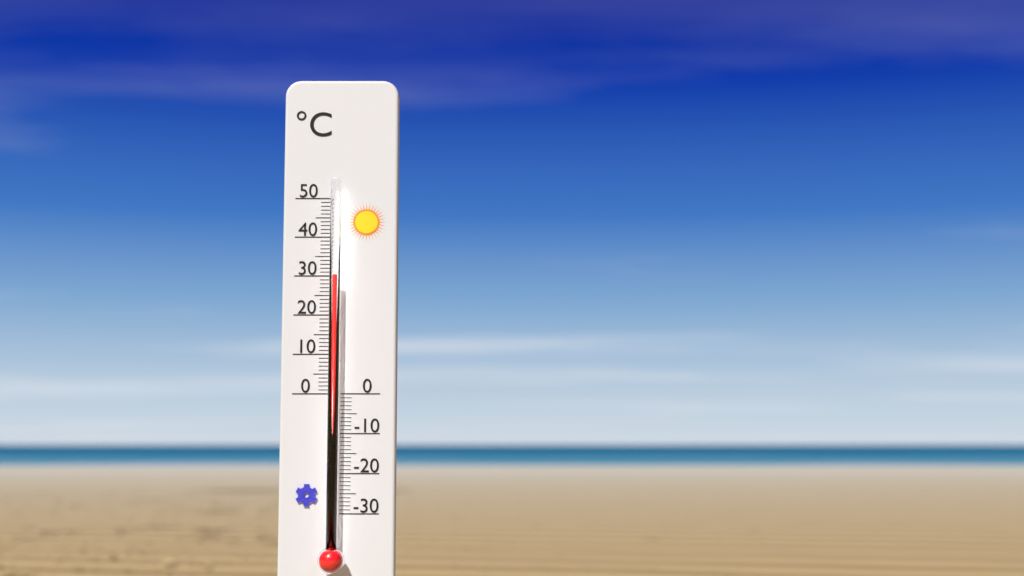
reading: 30 °C
